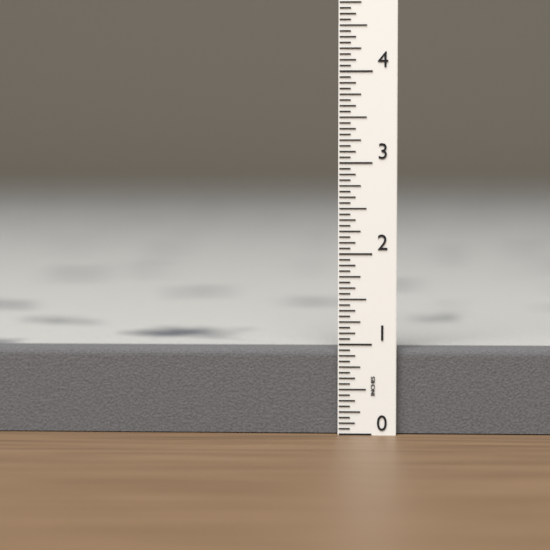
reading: 0.9375 in
